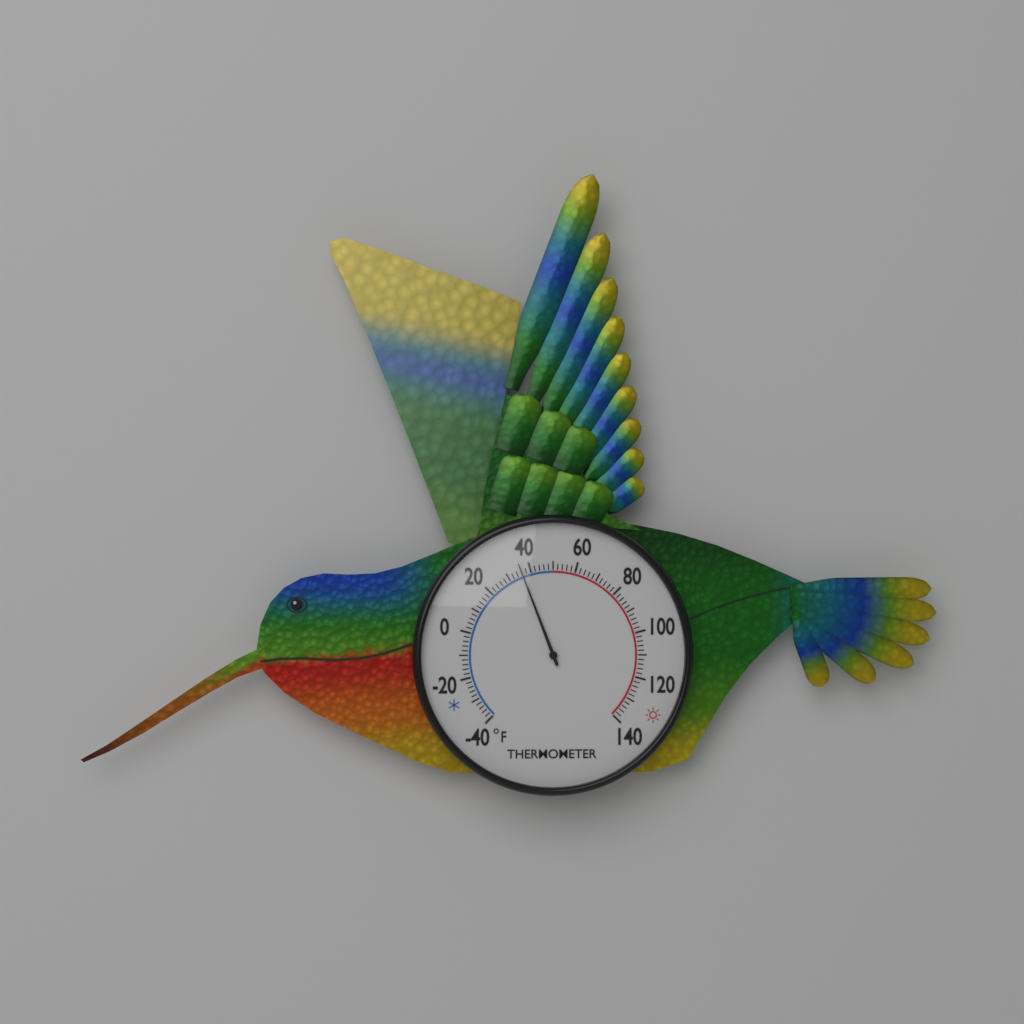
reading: 36 °F
